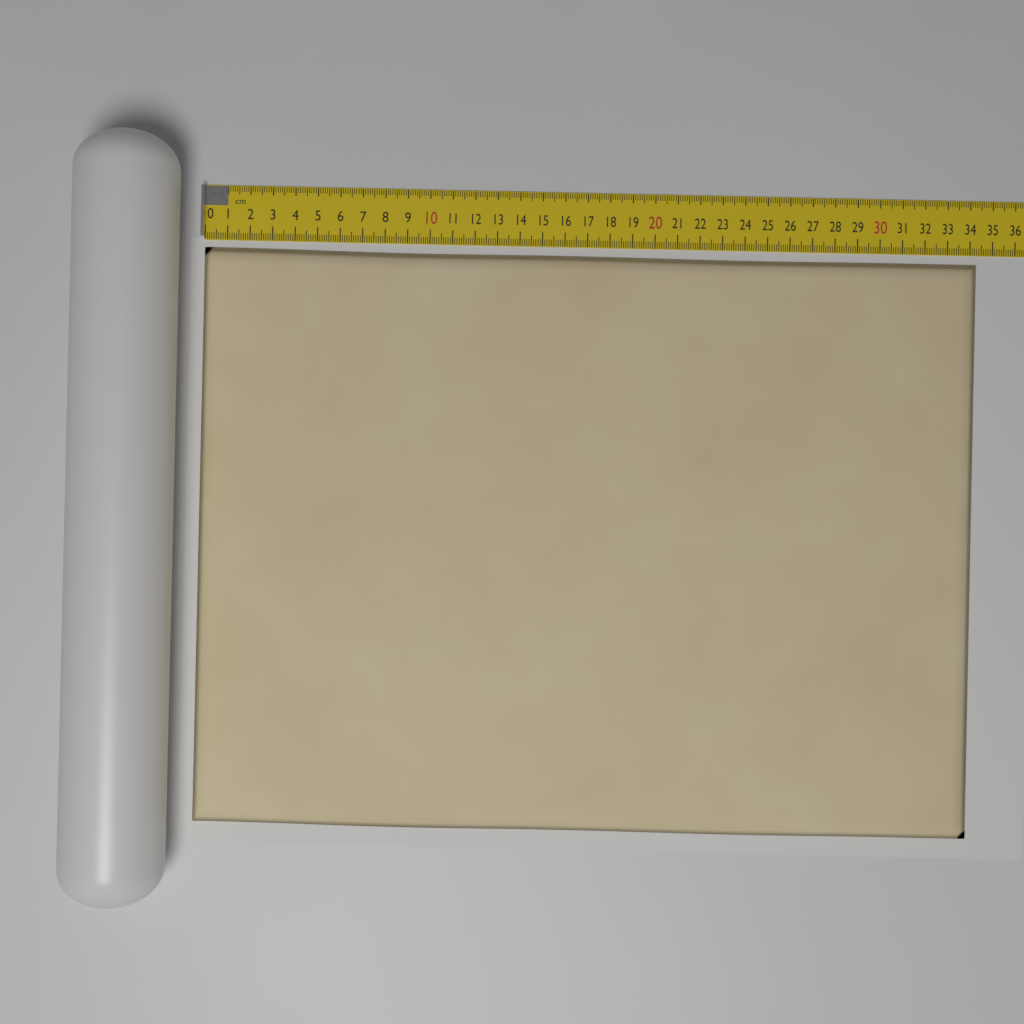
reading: 34.3 cm
